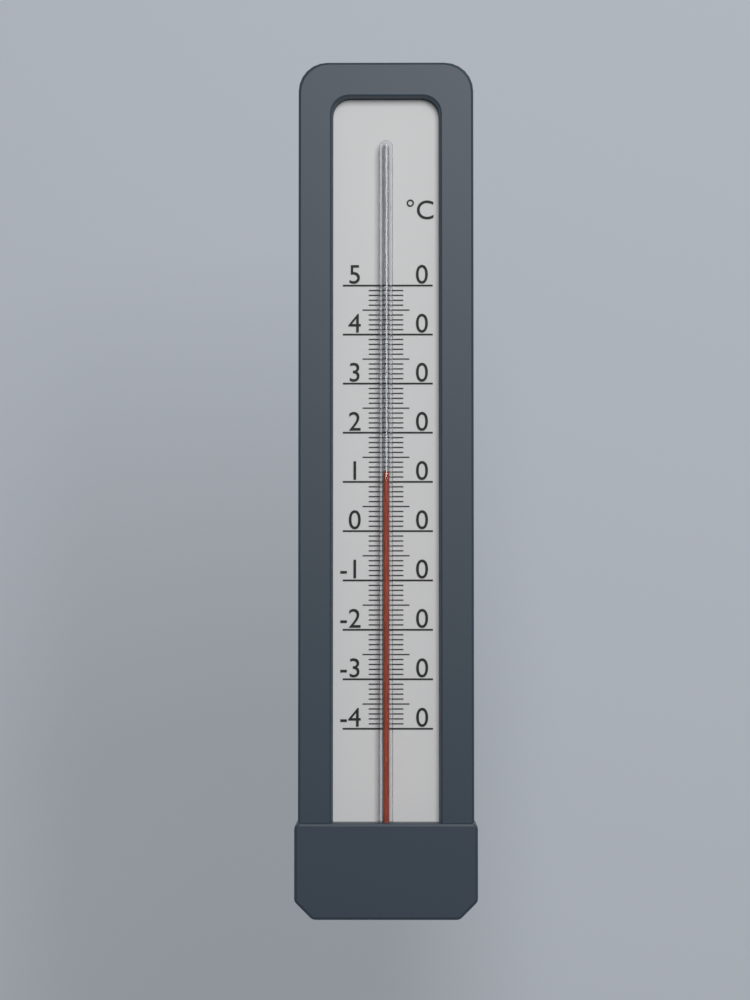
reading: 12 °C
